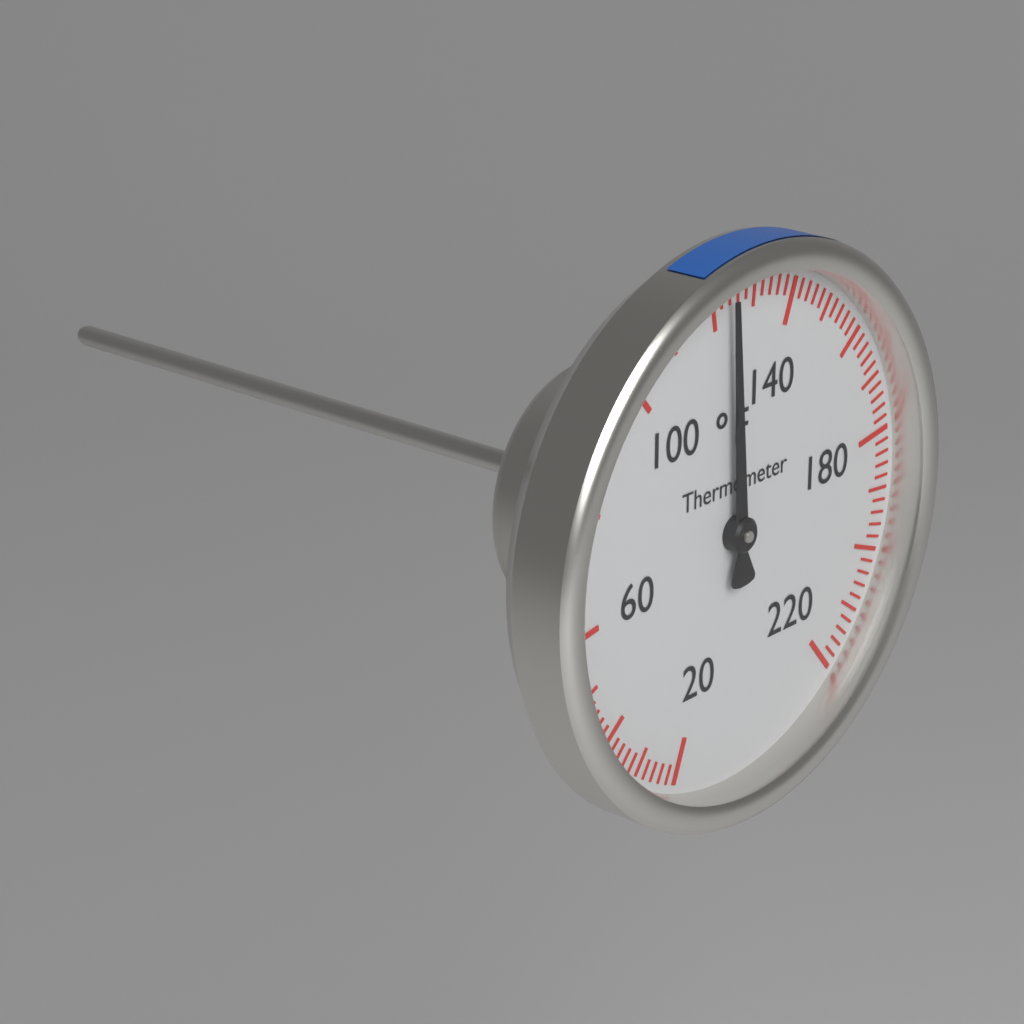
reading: 124 °F
